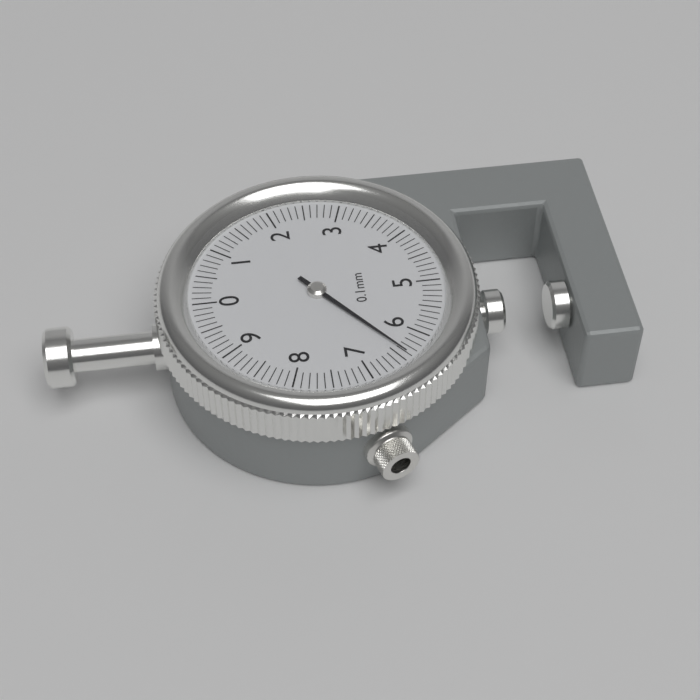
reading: 6.4 mm
